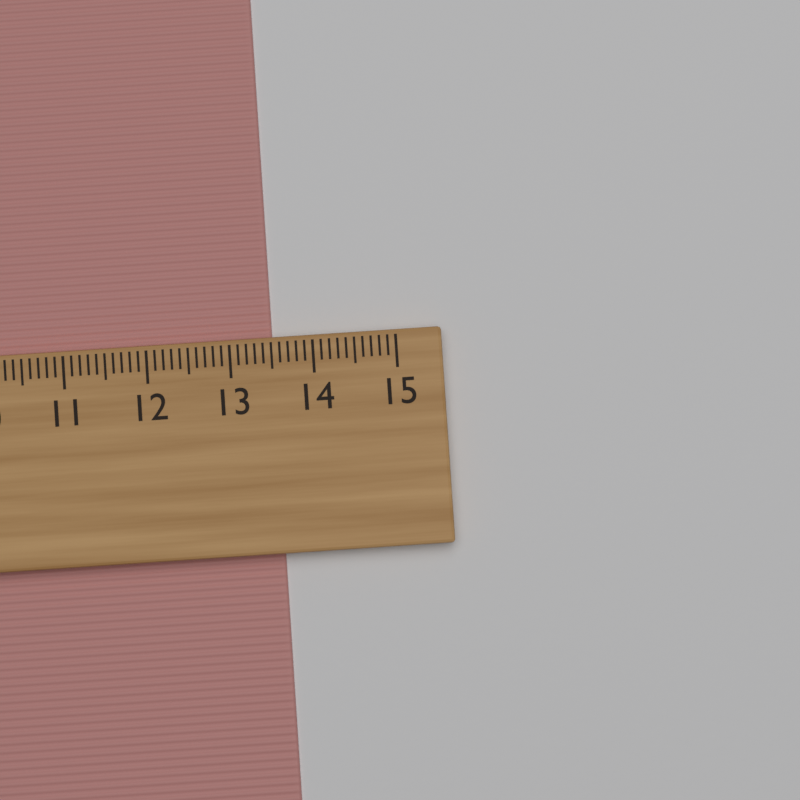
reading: 13.5 cm
